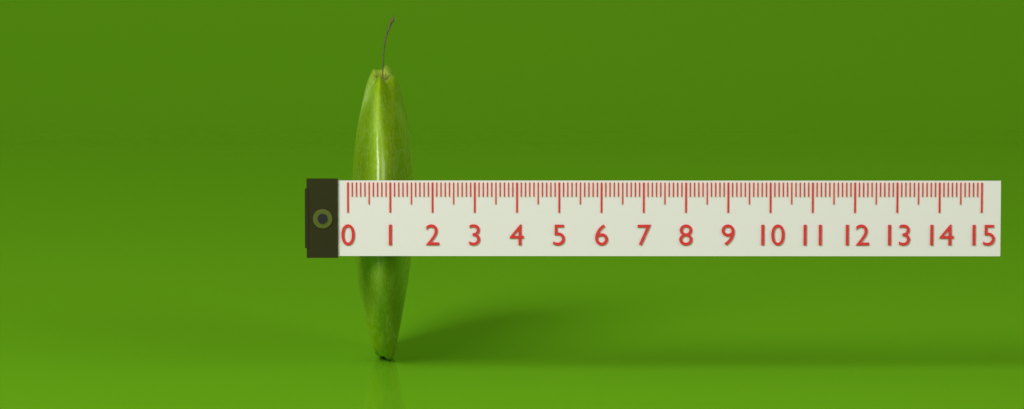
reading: 1.5 (no unit)
